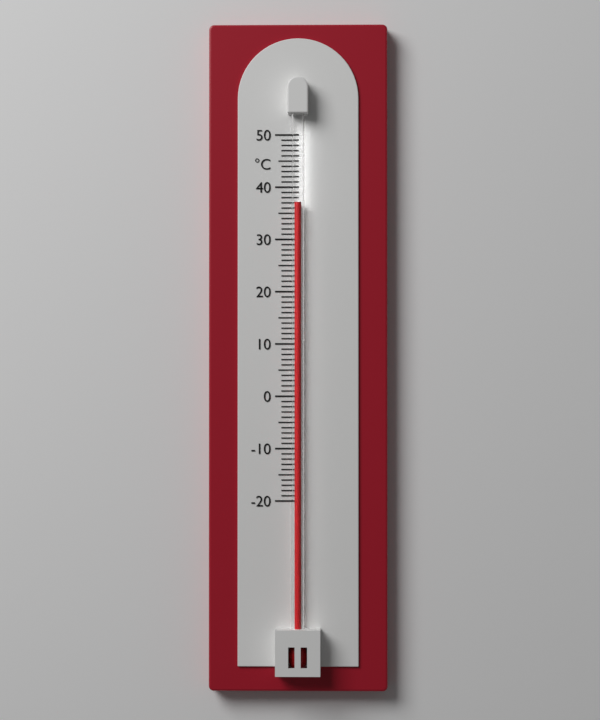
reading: 37 °C
